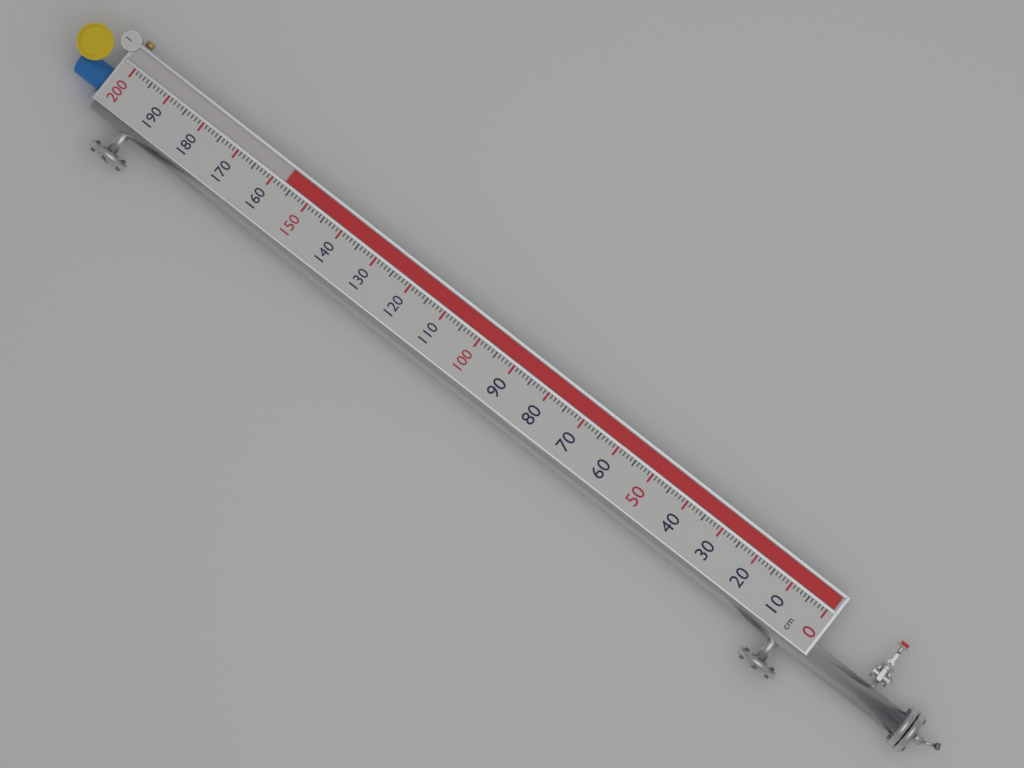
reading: 157 cm
